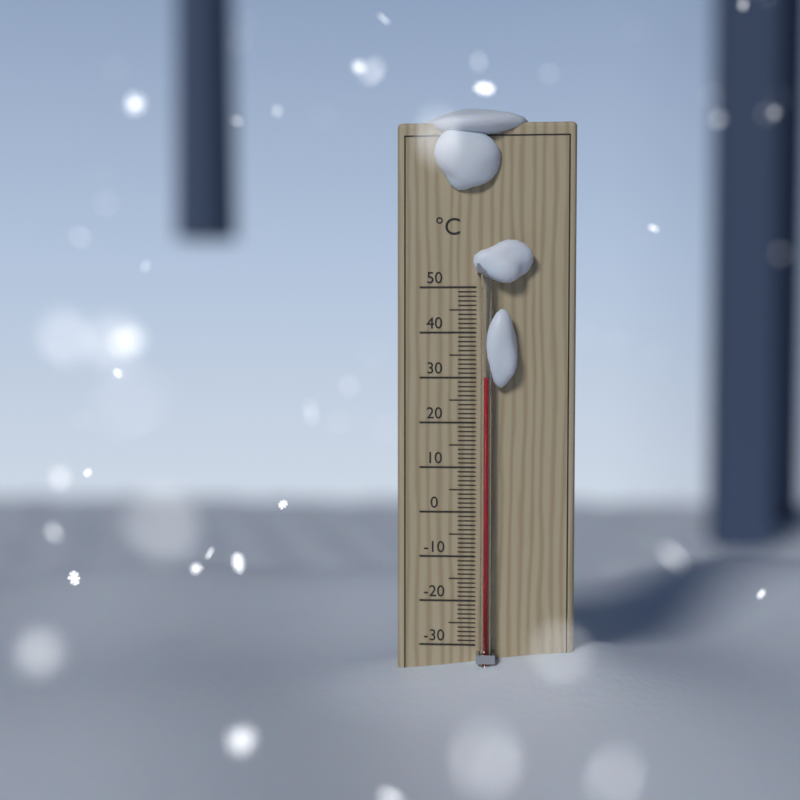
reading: 30 °C
